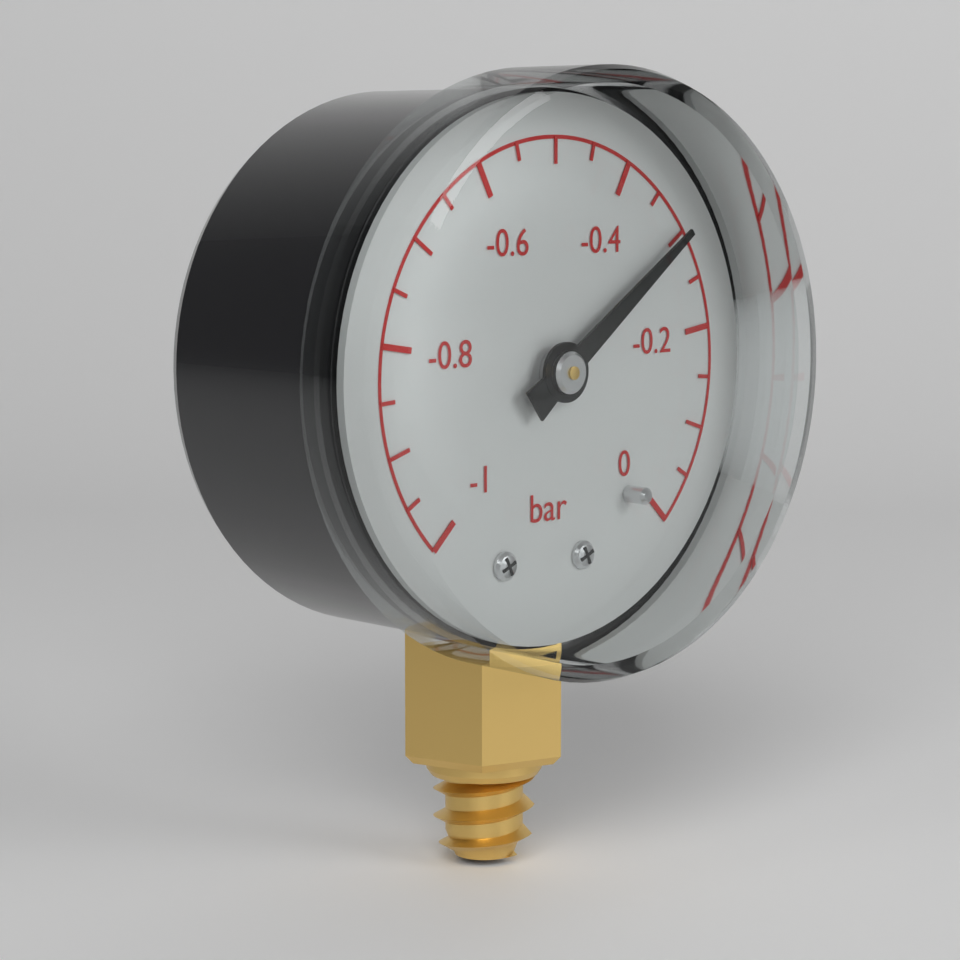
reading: -0.30 bar
